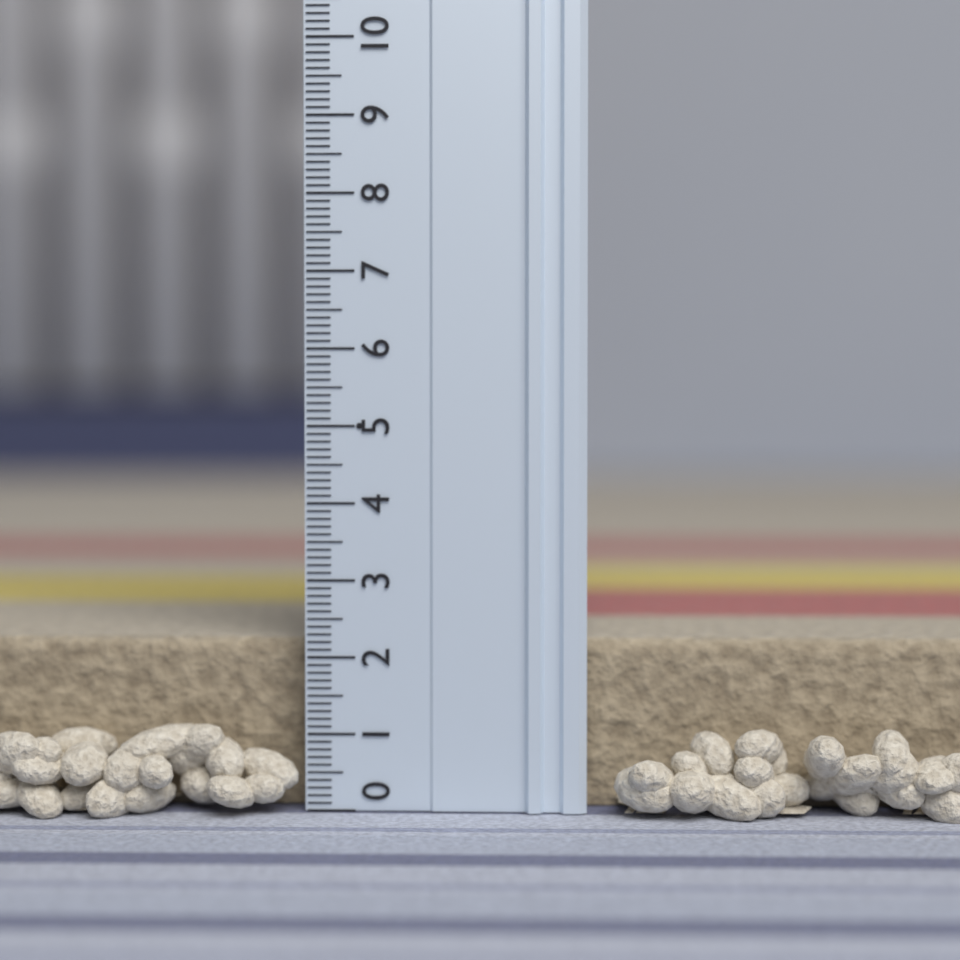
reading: 2.2 (no unit)
